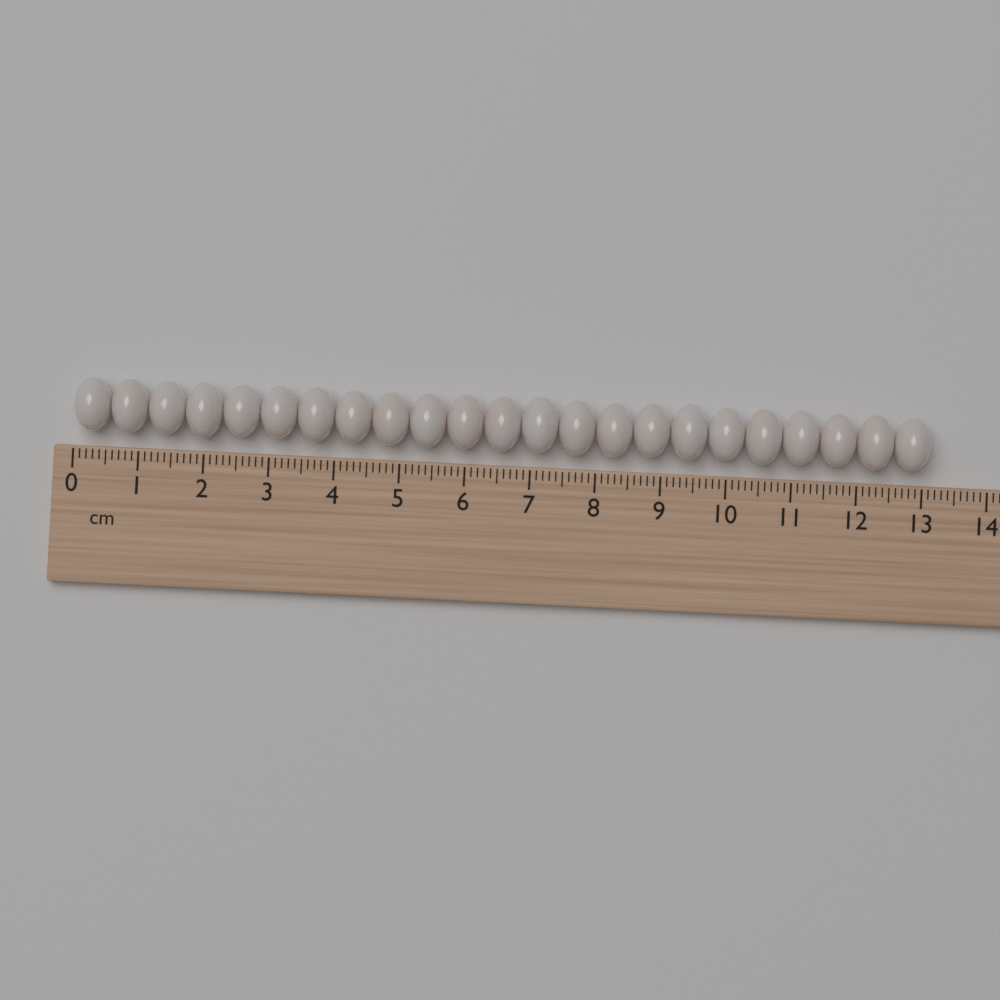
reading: 13.1 cm
